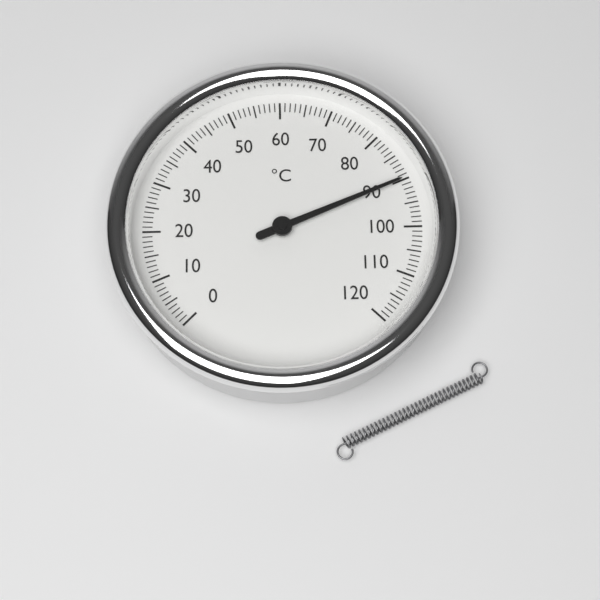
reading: 90 °C
